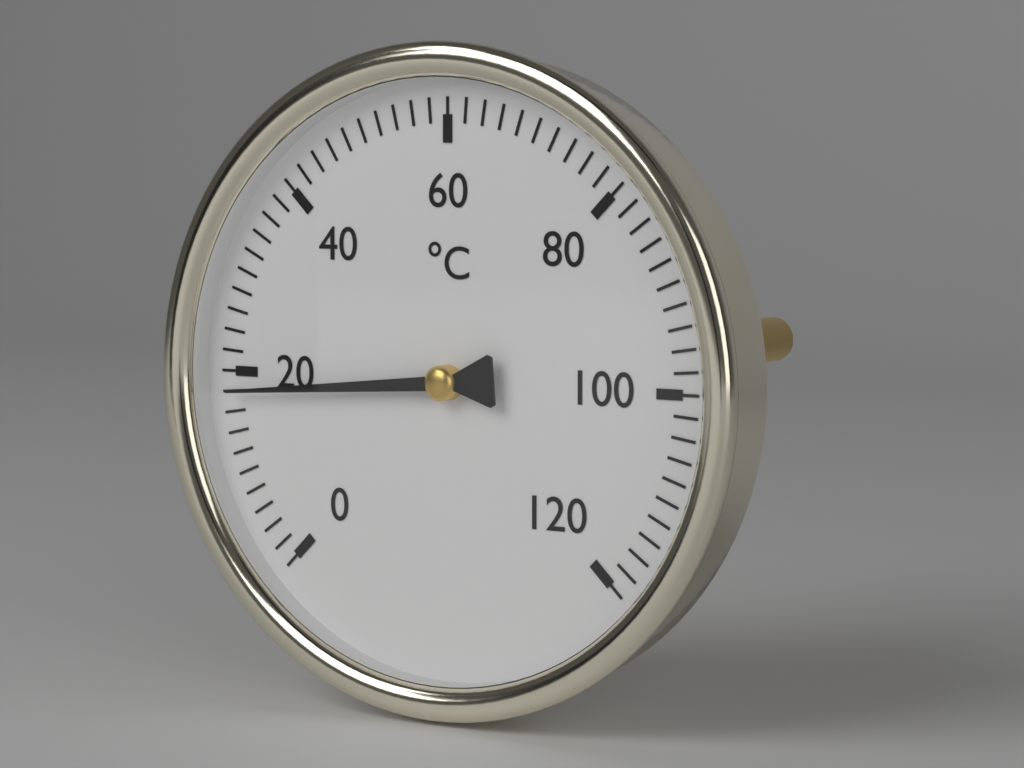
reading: 18 °C
